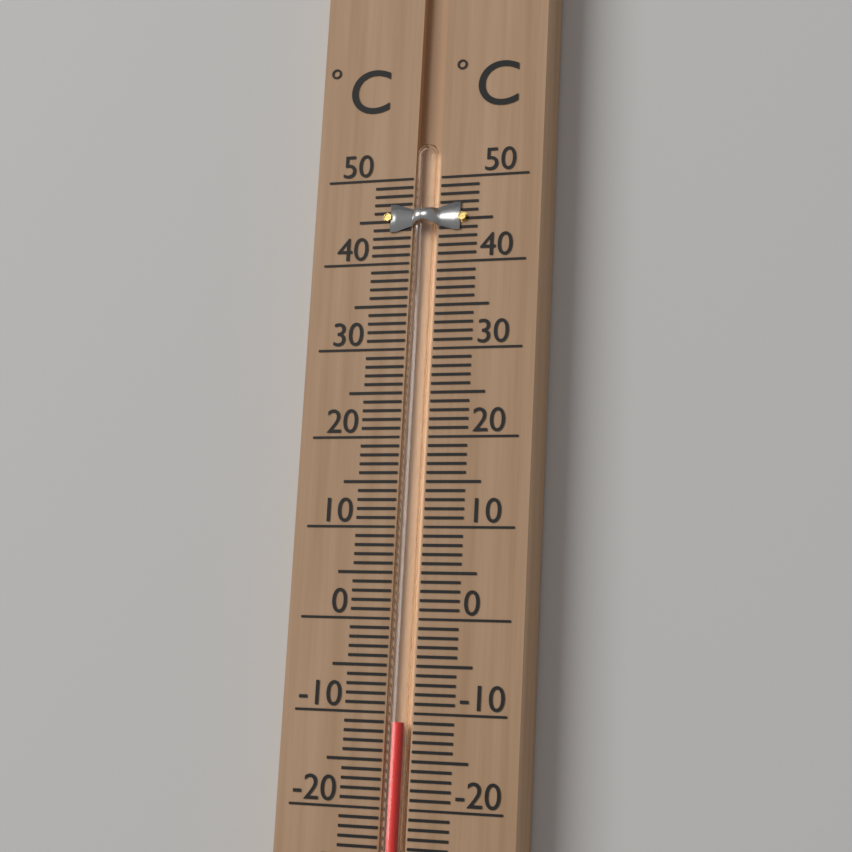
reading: -11 °C
